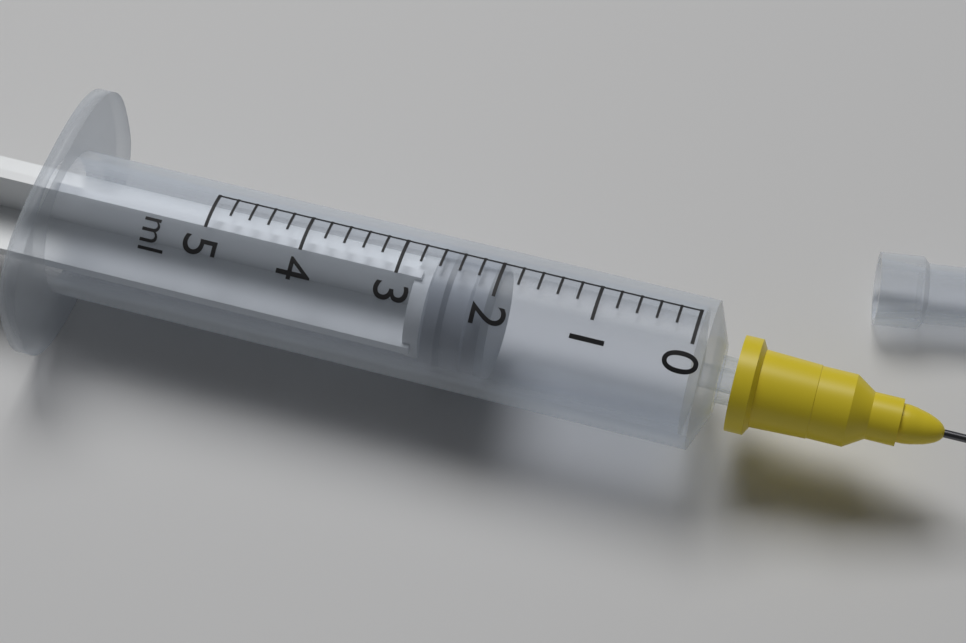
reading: 2.0 ml
